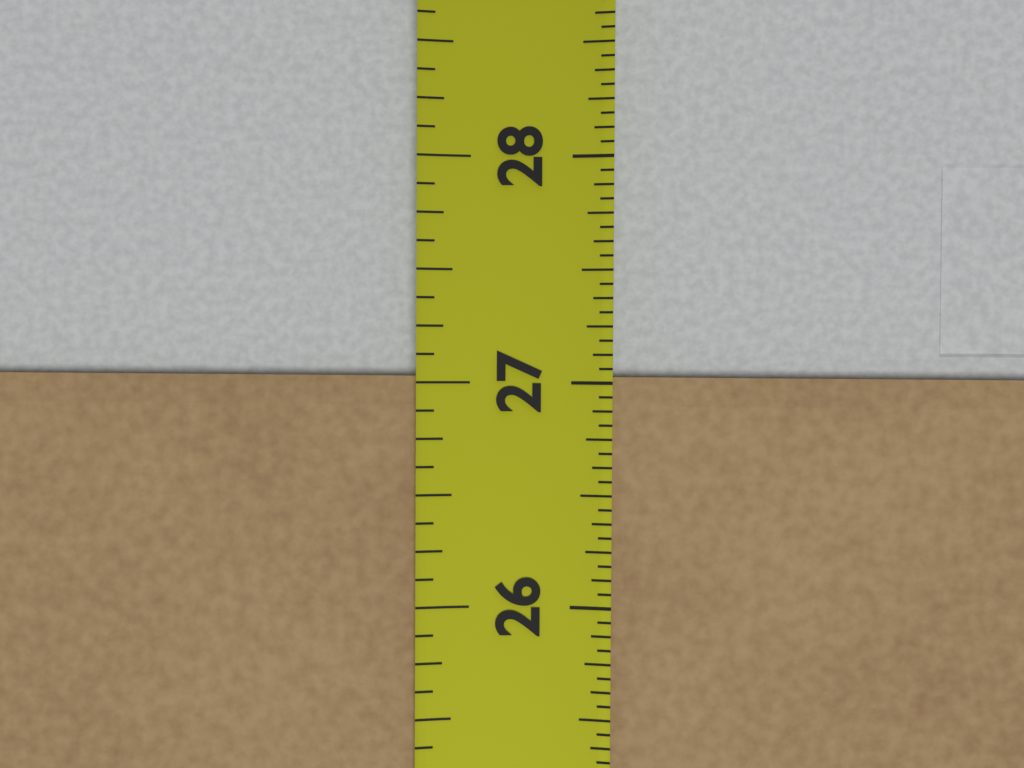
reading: 27.0625 in
